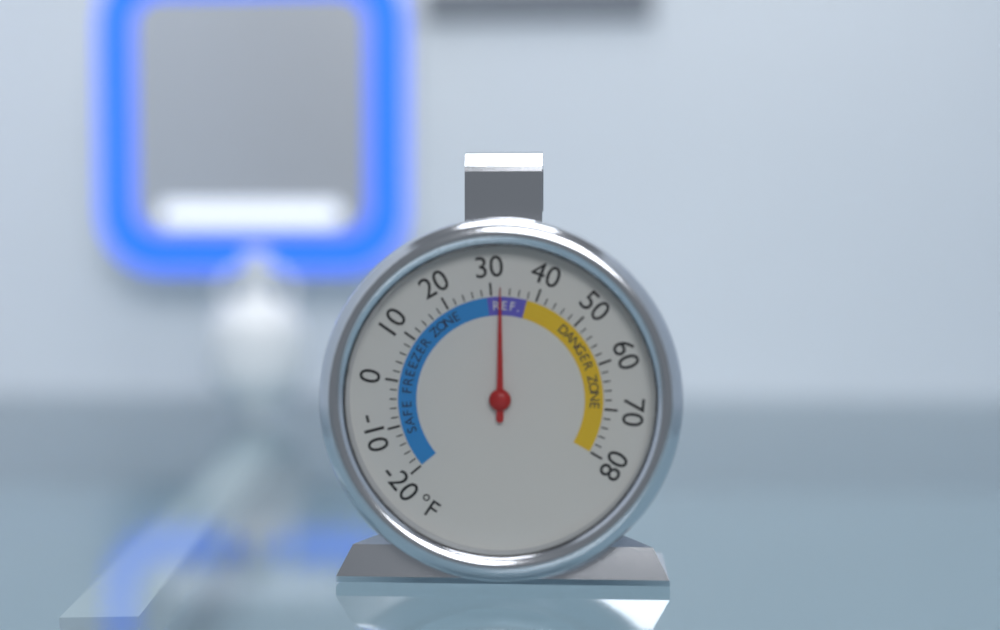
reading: 32 °F
